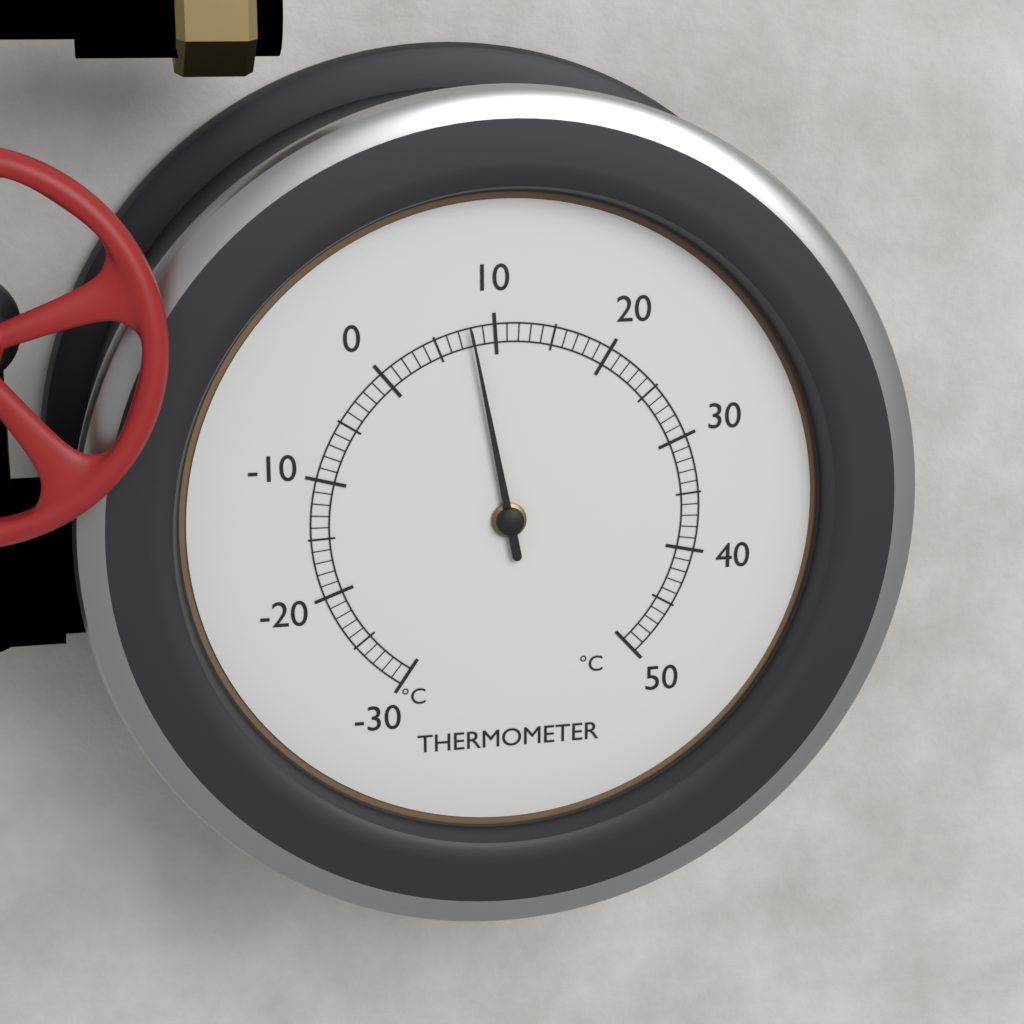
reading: 8 °C
